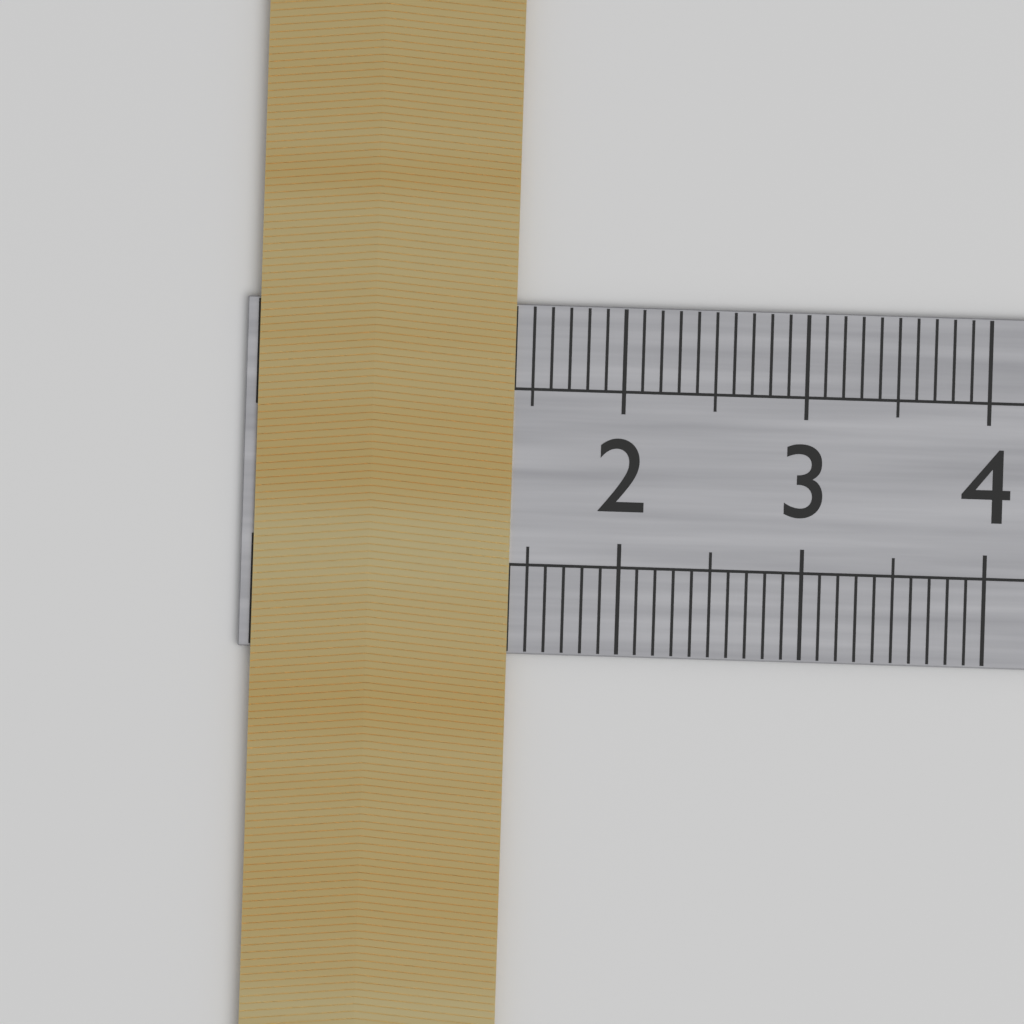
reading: 1.4 cm
